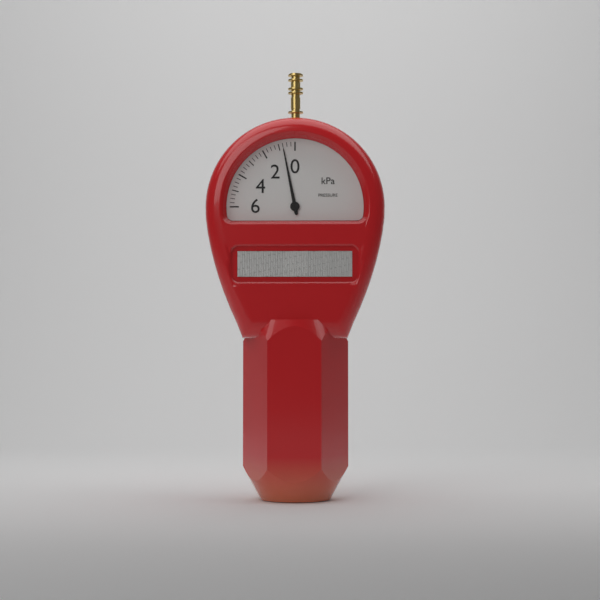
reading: 0.75 kPa
